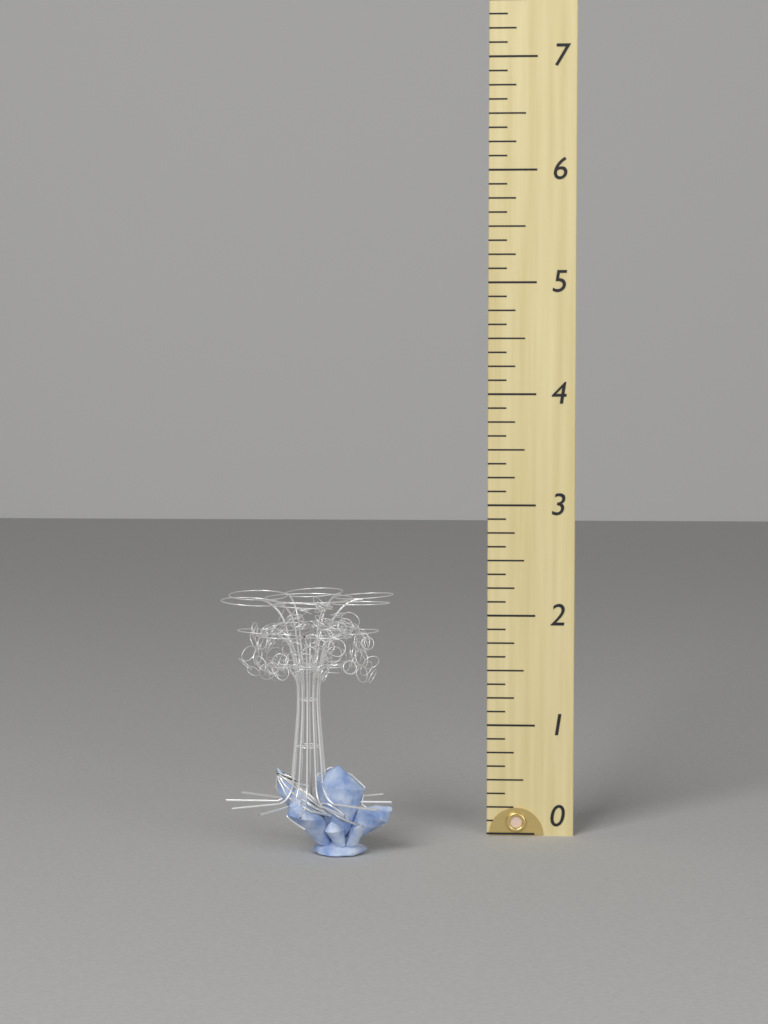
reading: 2.250 (no unit)
